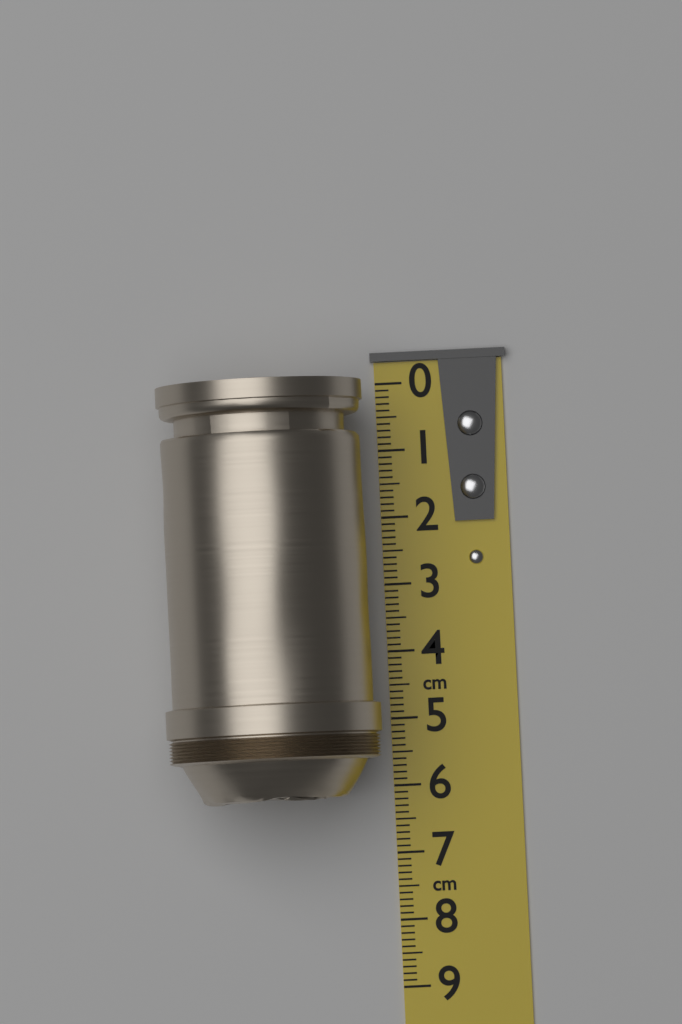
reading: 6.2 cm
